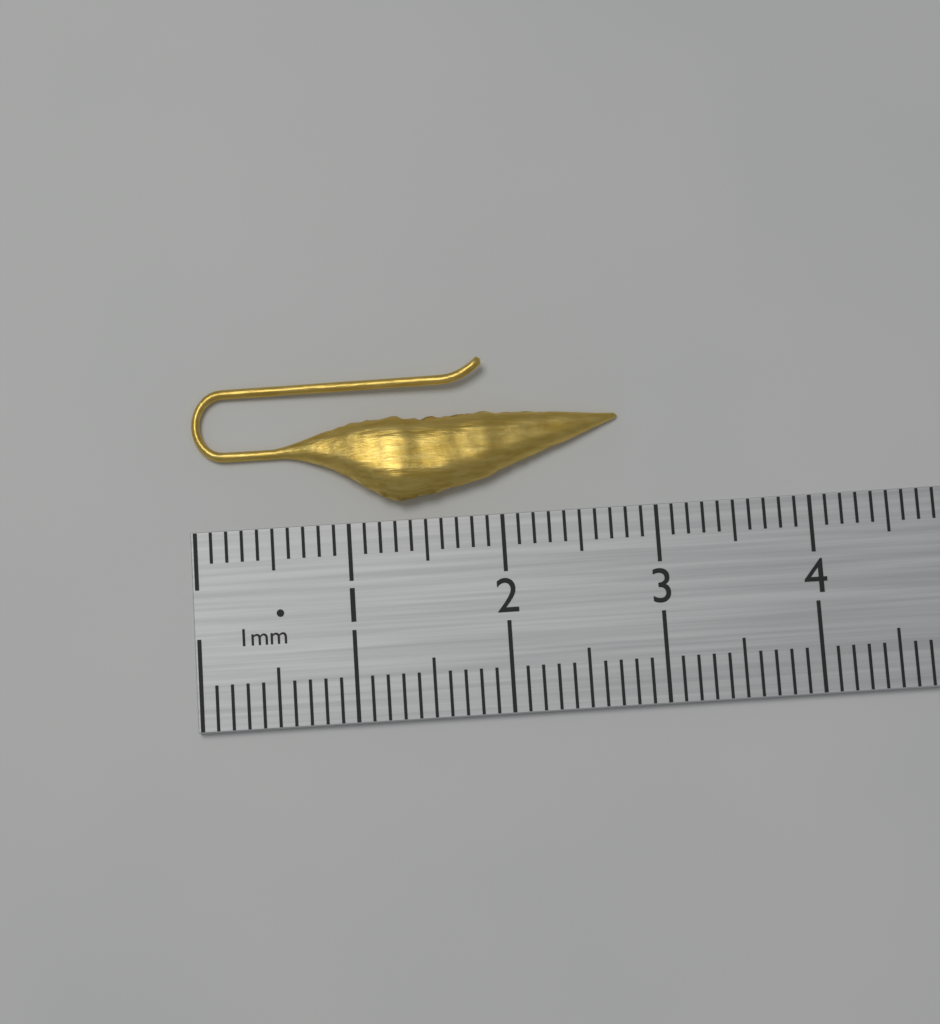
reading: 2.8 cm
